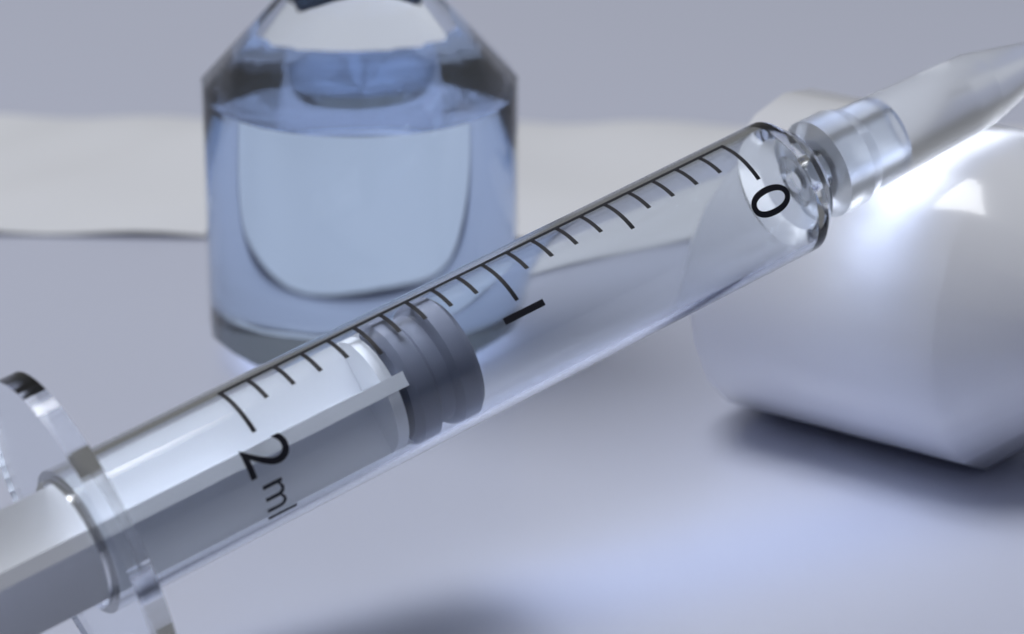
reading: 1.2 ml
